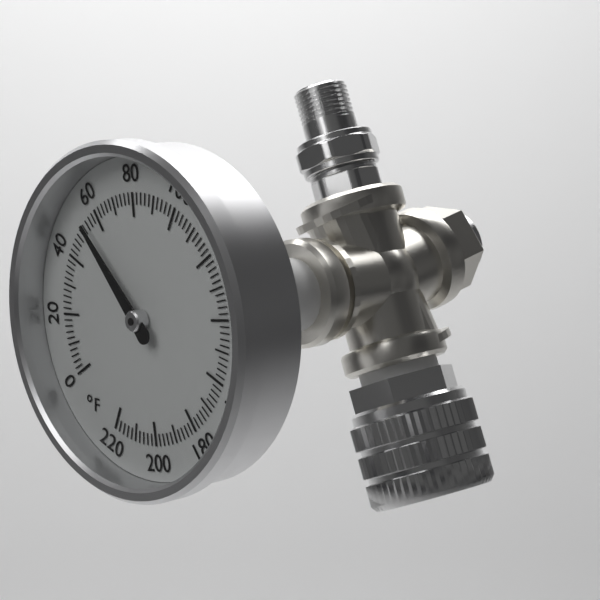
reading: 54 °F
